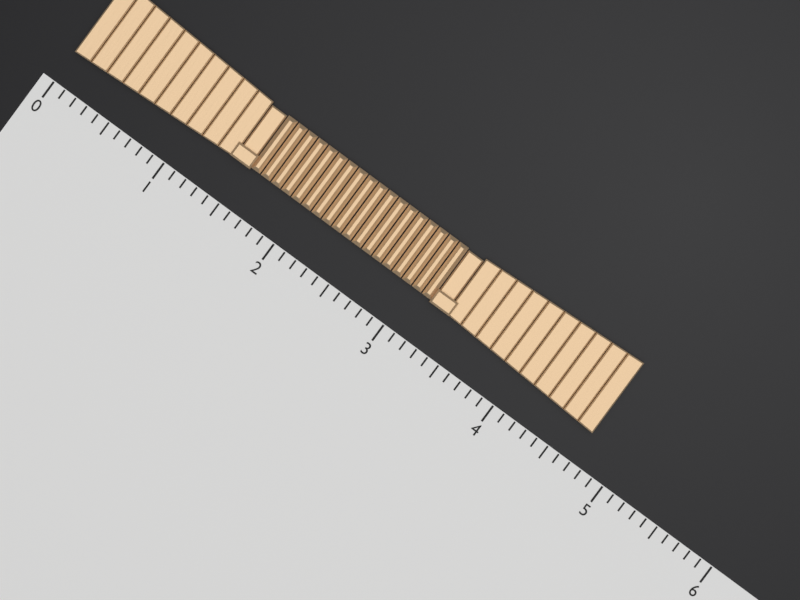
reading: 4.7 (no unit)
